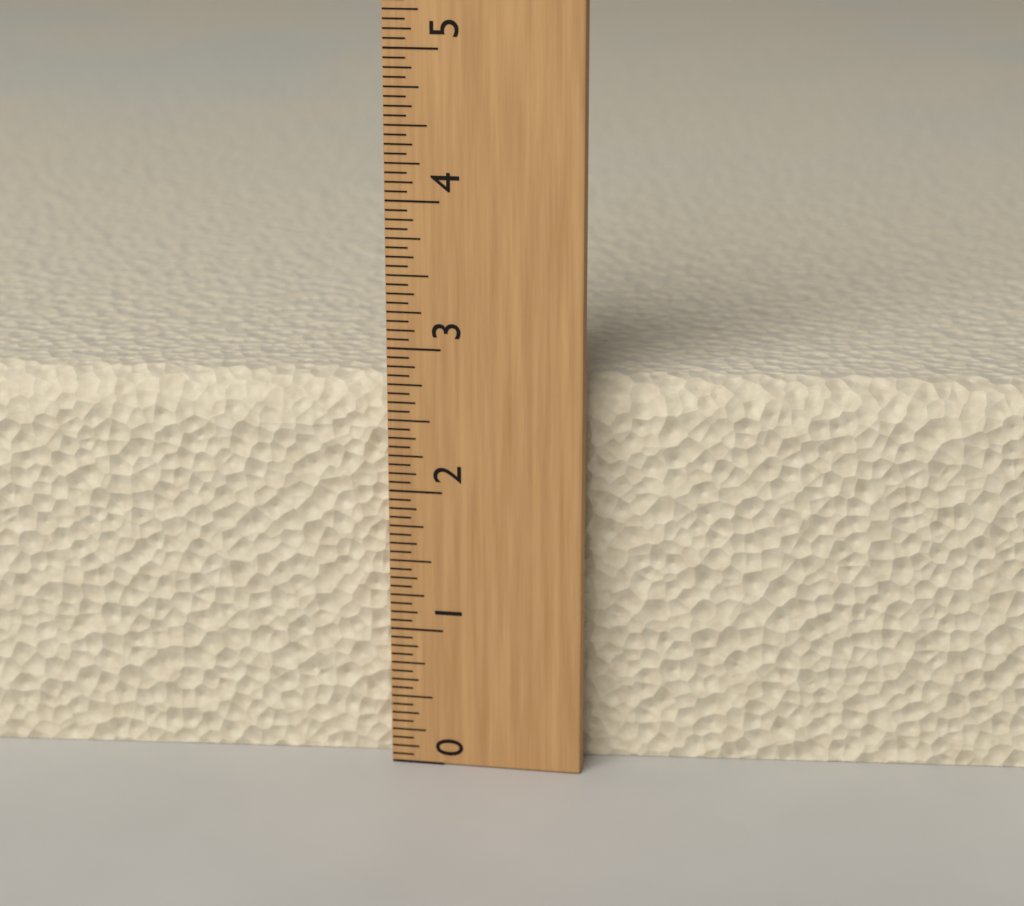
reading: 2.7500 (no unit)
